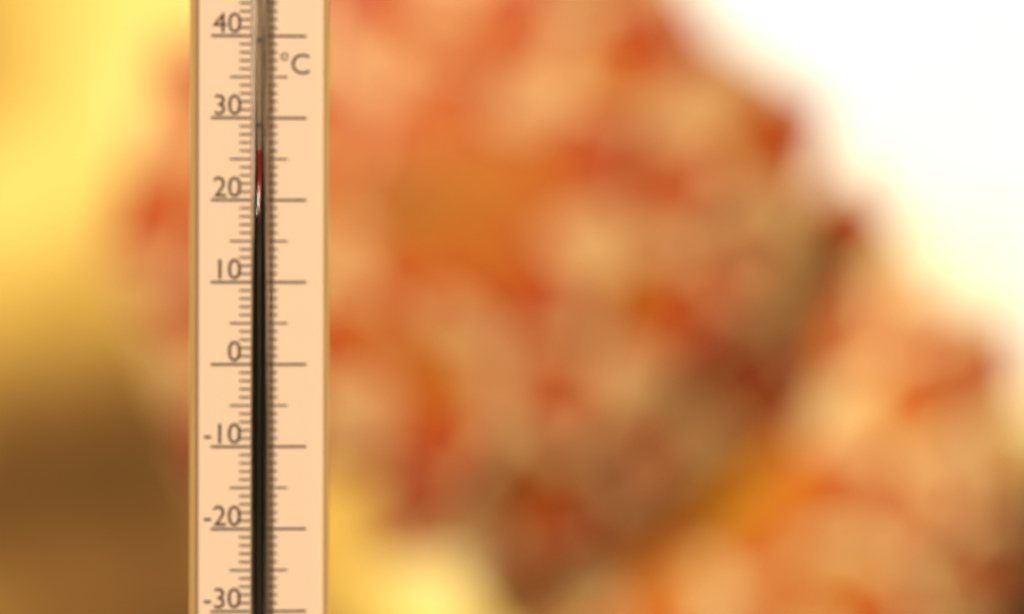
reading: 26 °C
